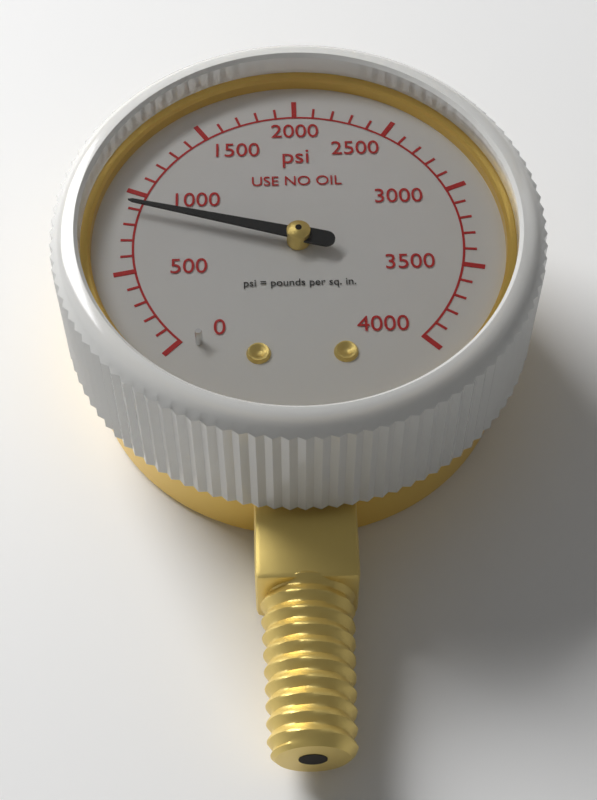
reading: 900 psi
